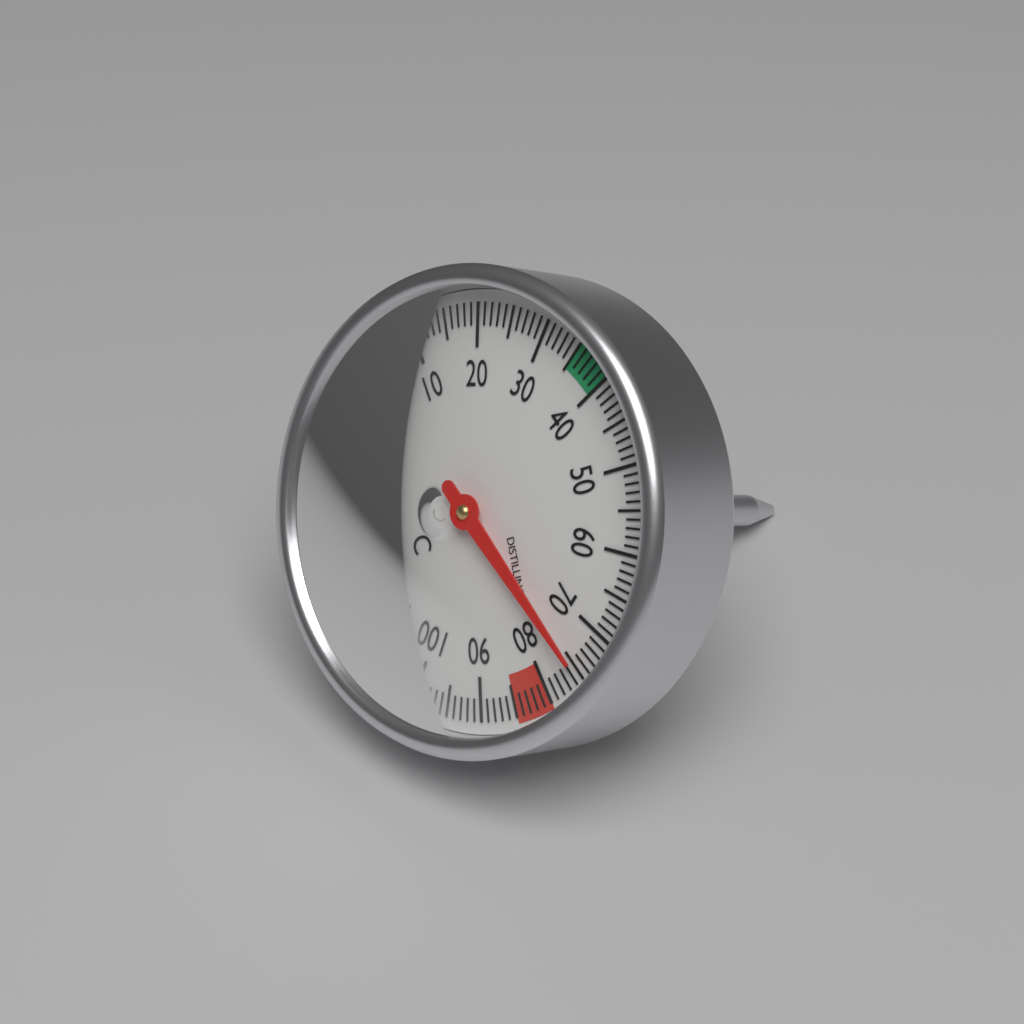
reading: 75 °C
